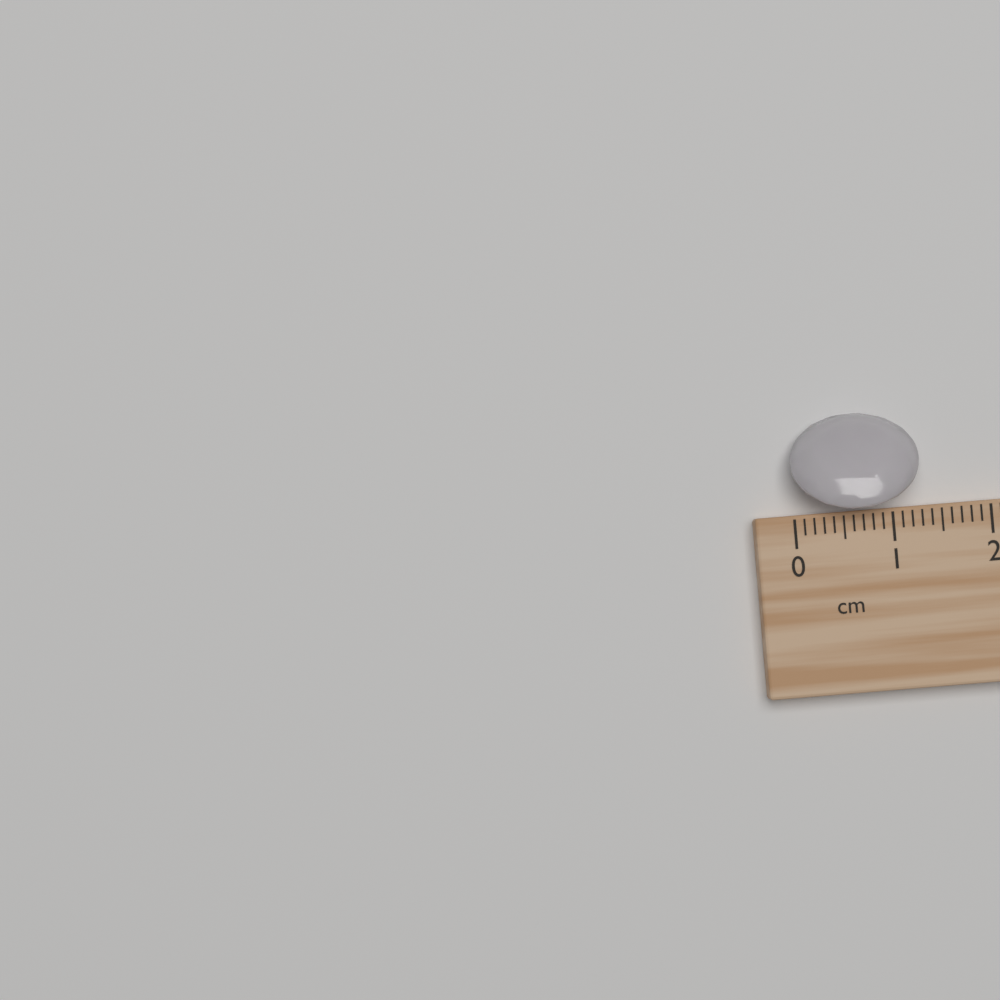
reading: 1.3 cm
